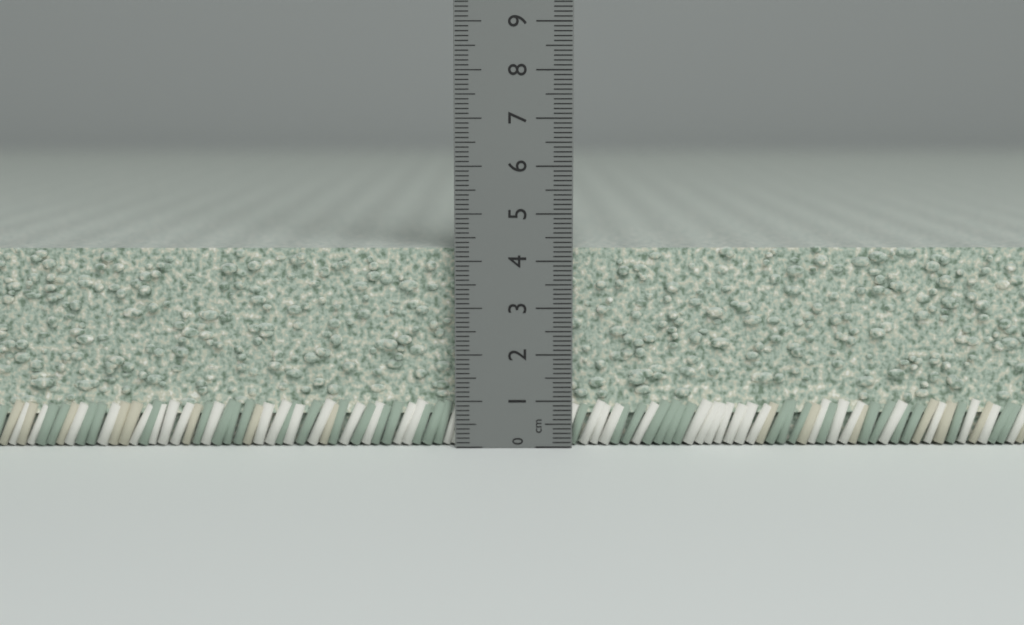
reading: 4.3 cm
